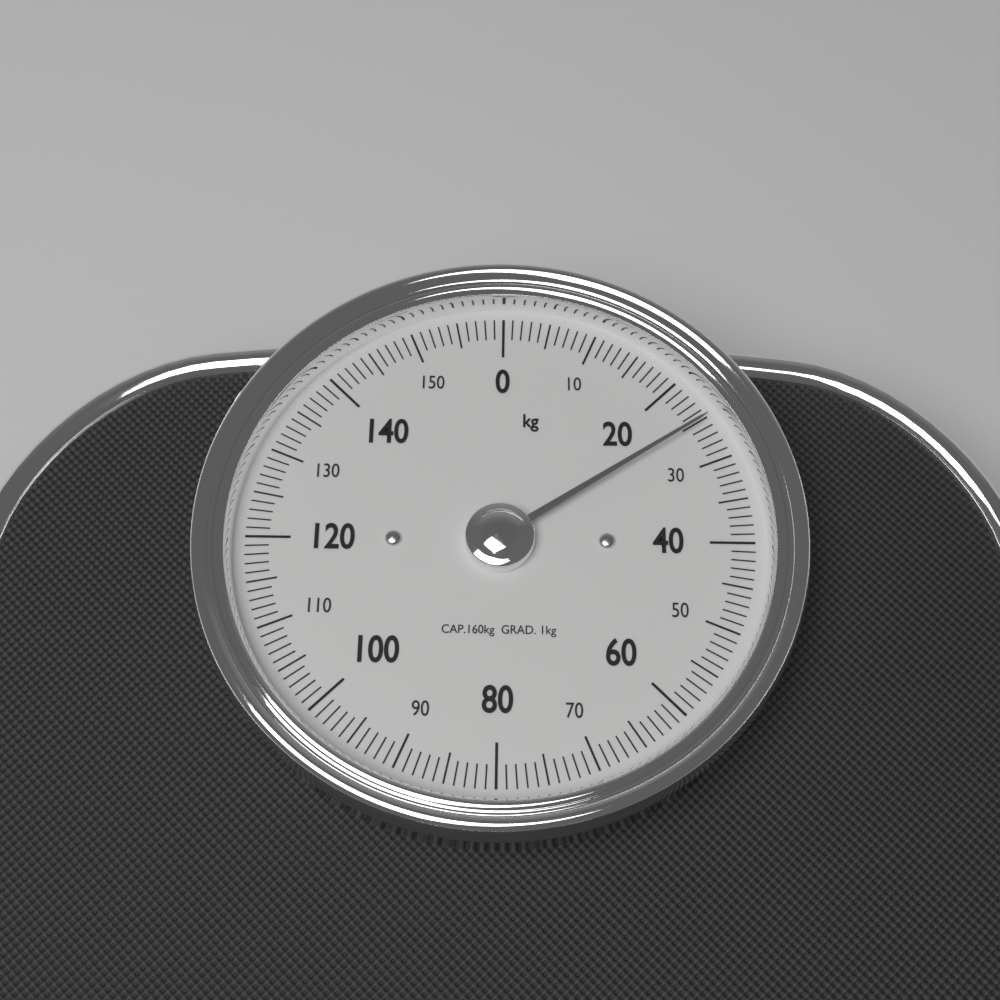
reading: 25 kg
